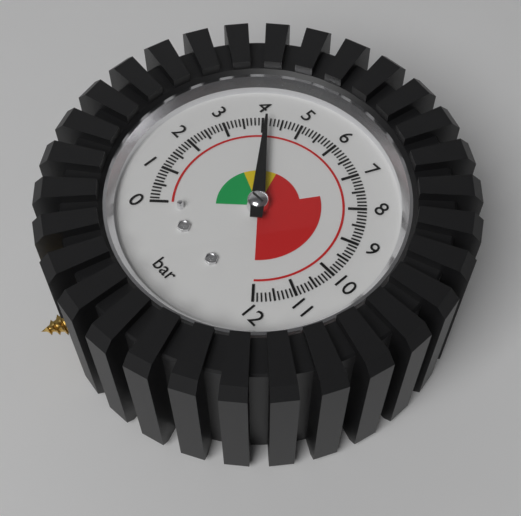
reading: 4.1 bar
